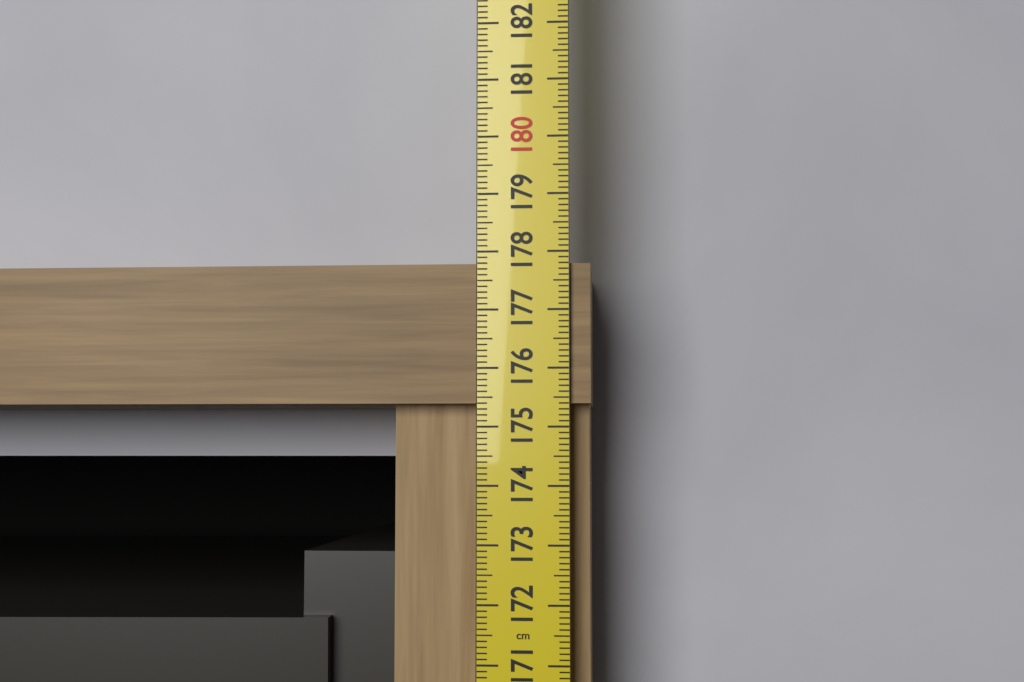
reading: 177.8 cm
